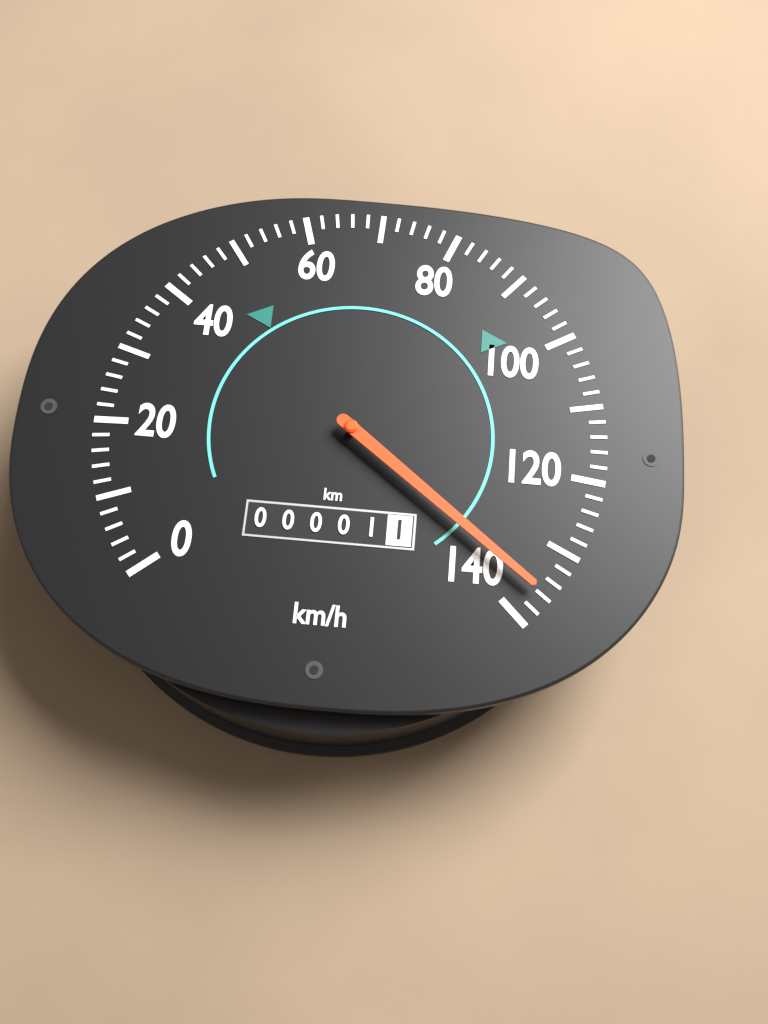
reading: 136 km/h
